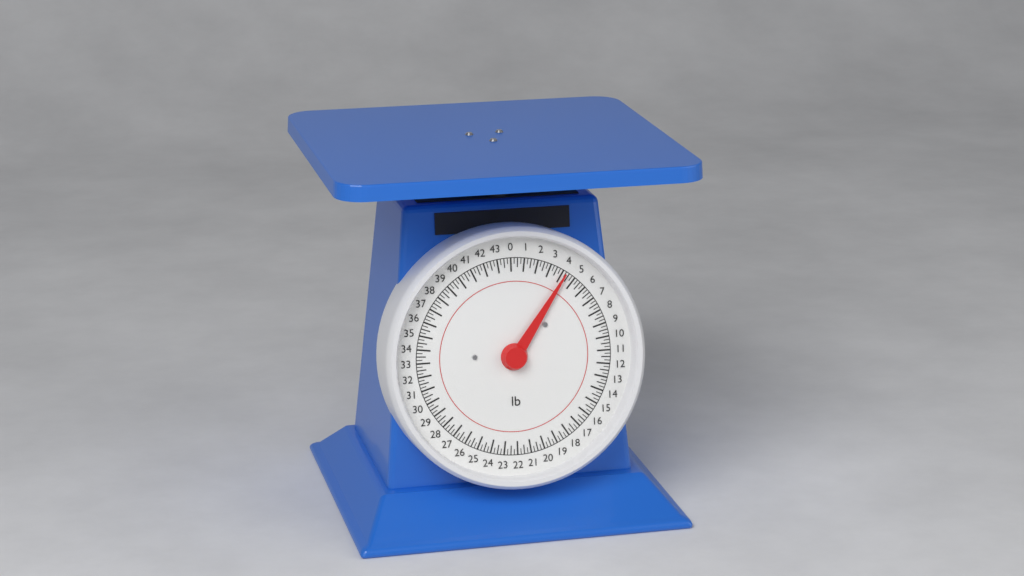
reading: 4.25 lb
